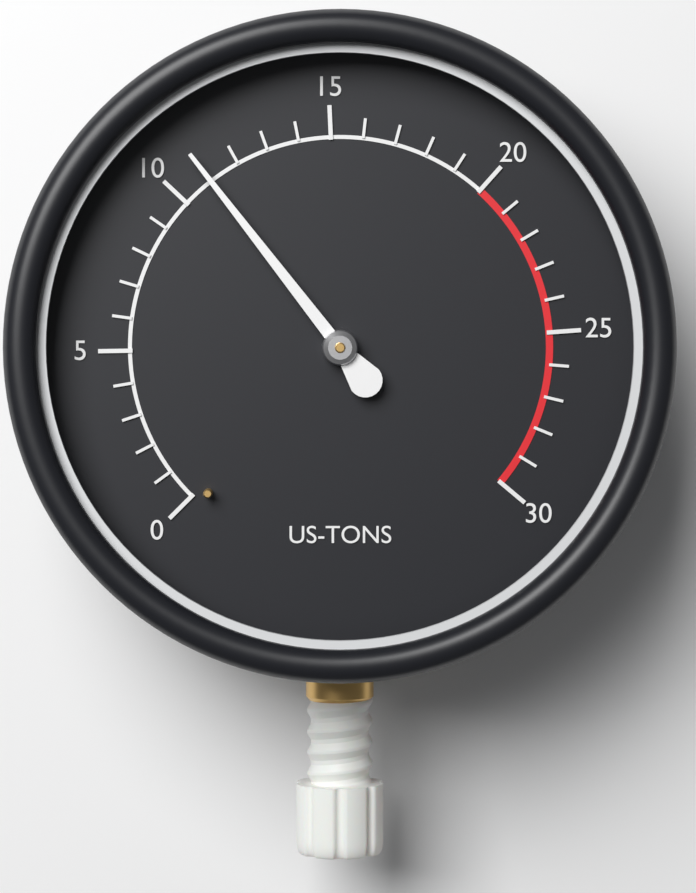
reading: 11 US-TONS
